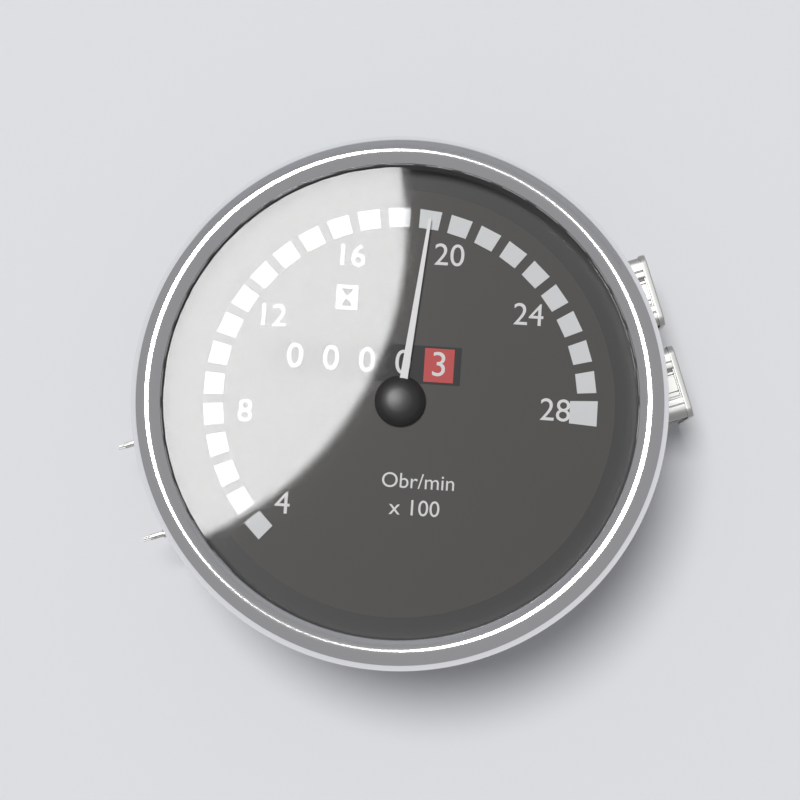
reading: 19 Obr/min x100
